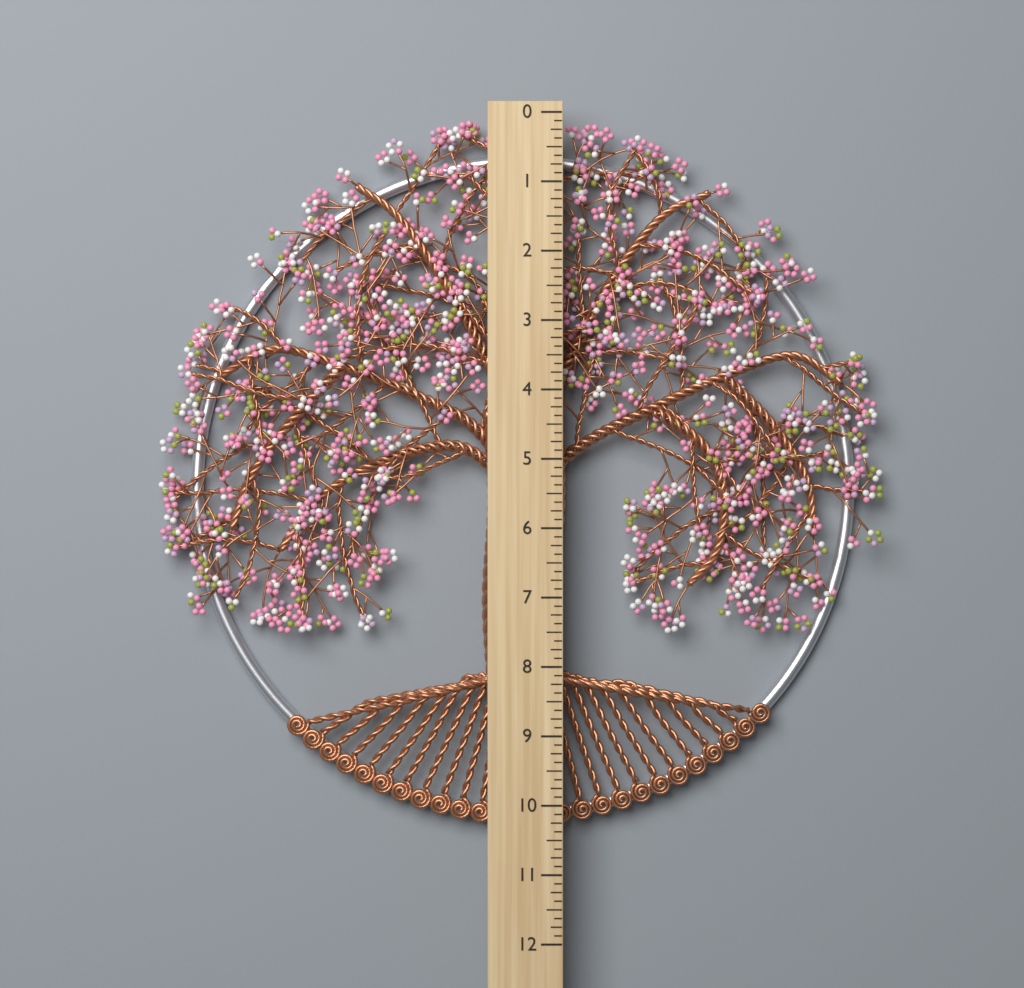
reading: 10.375 (no unit)
